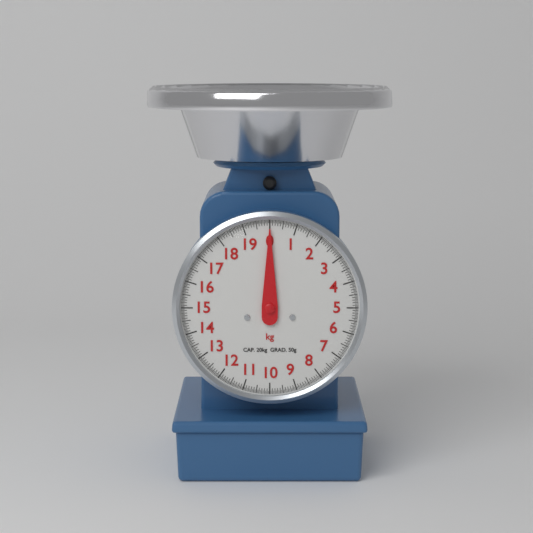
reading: 0.00 kg
